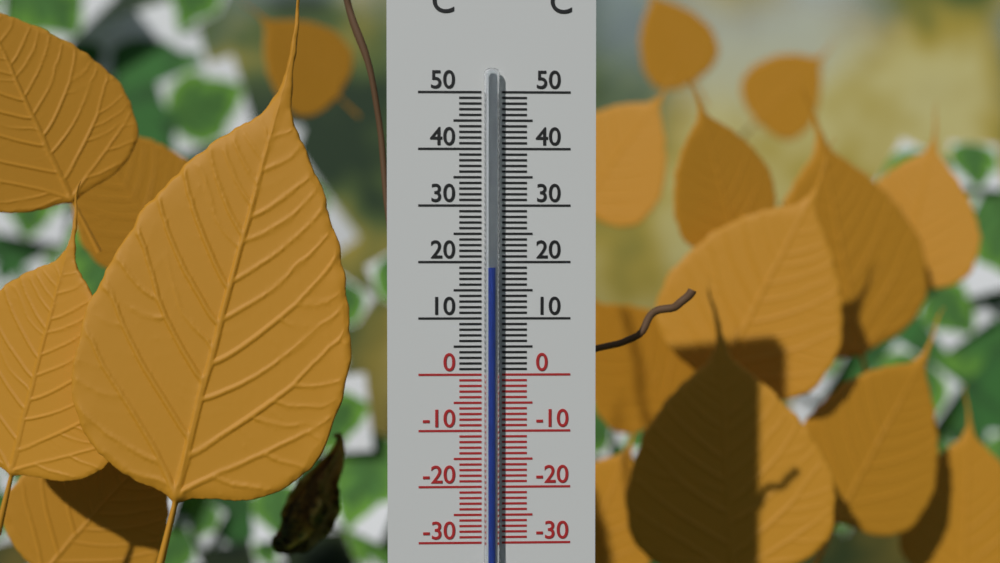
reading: 19 °C
